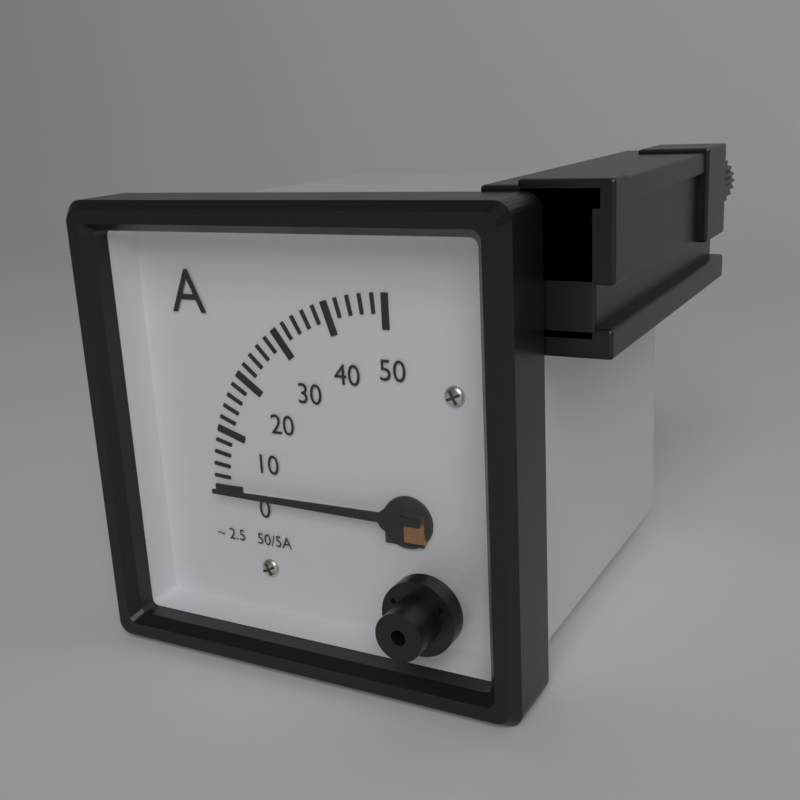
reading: 0 A
